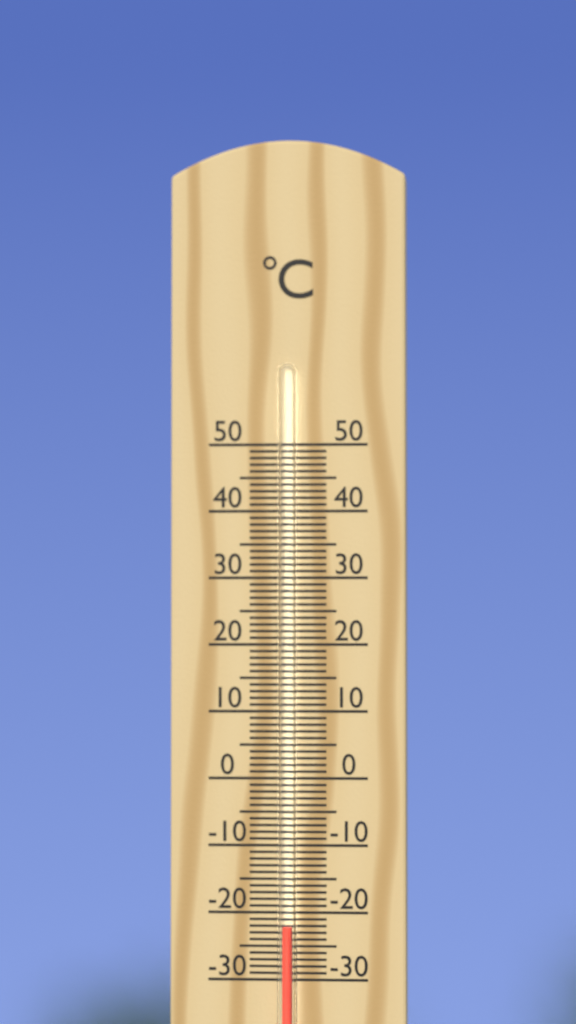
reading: -22 °C
